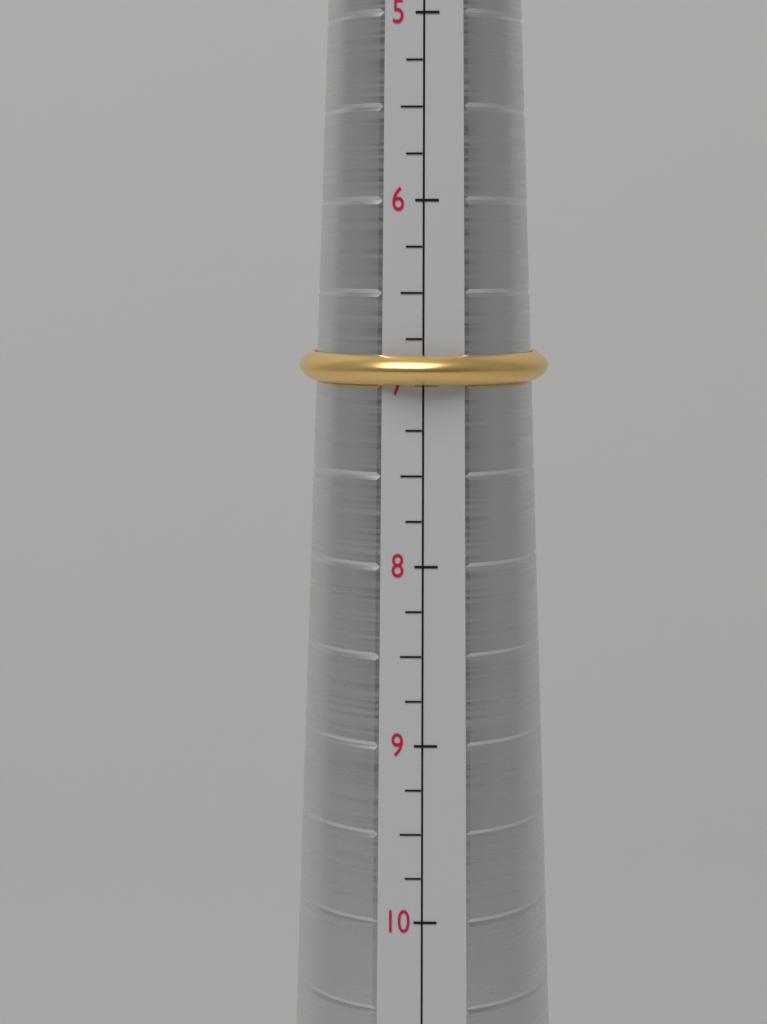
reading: 7.00 (no unit)
